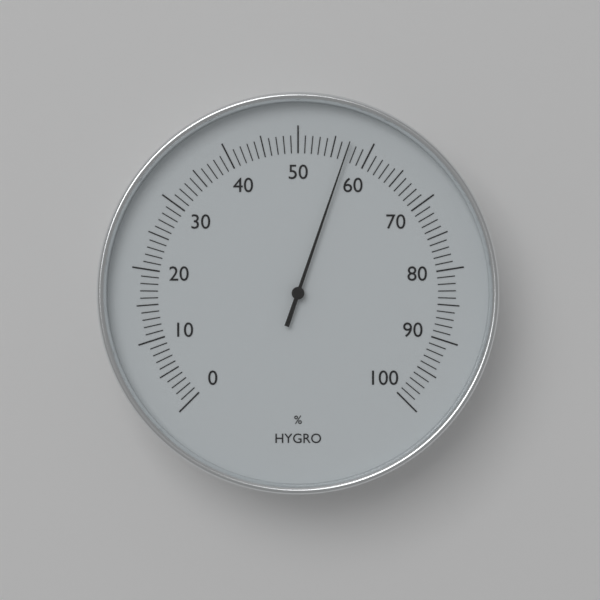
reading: 57 %
